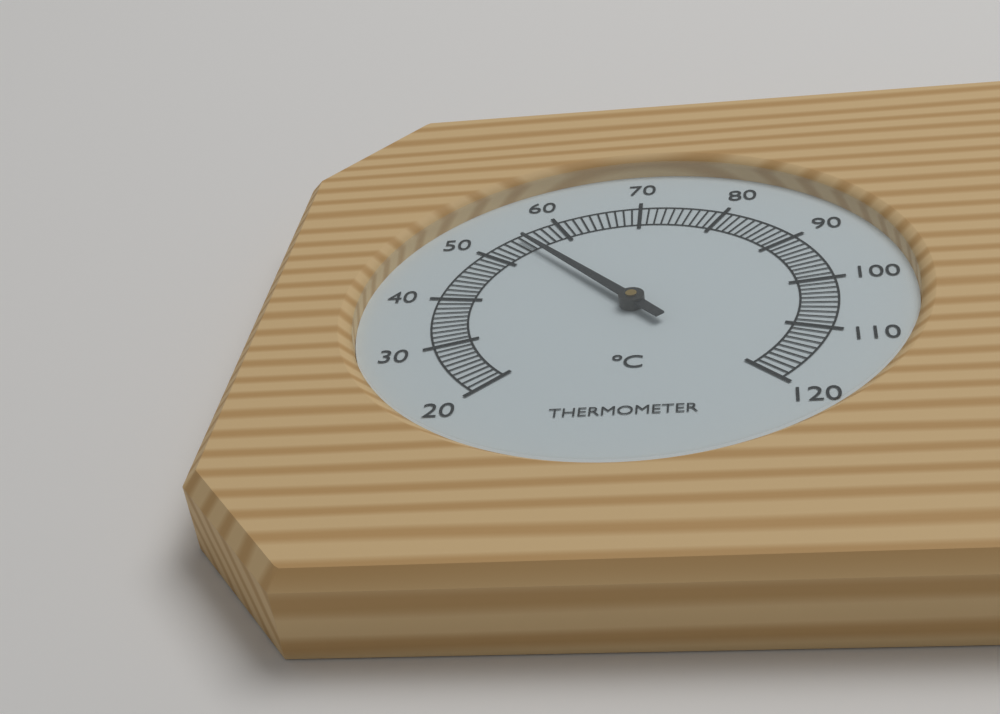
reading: 55 °C
